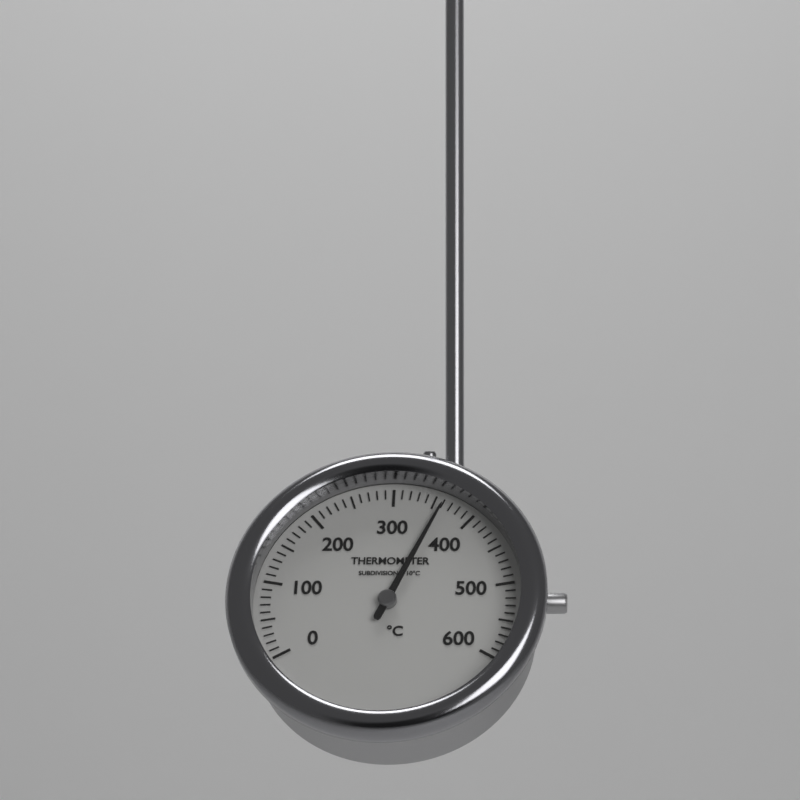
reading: 360 °C
